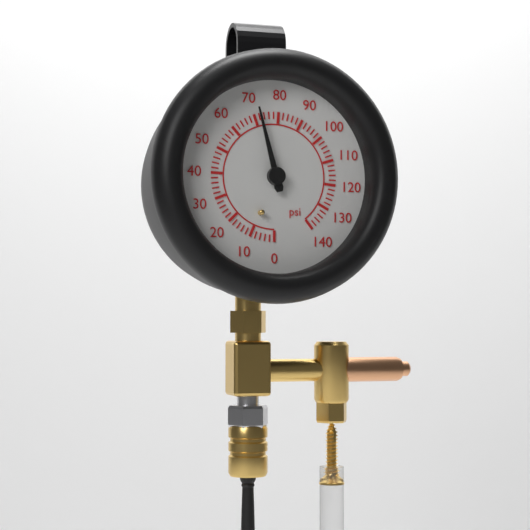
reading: 72 psi
